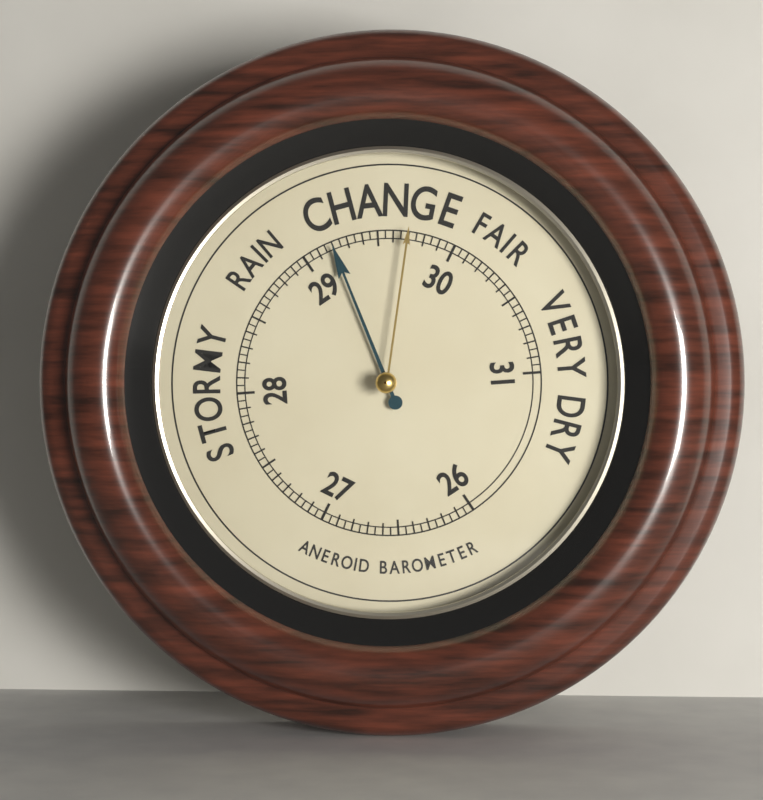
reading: 29.20 (no unit)
